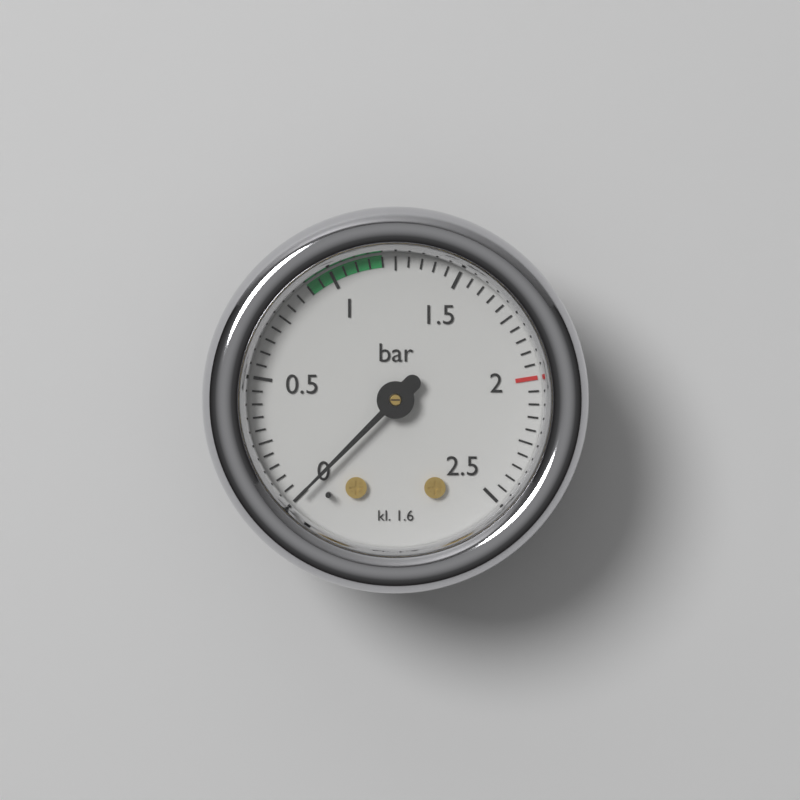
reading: 0.00 bar
